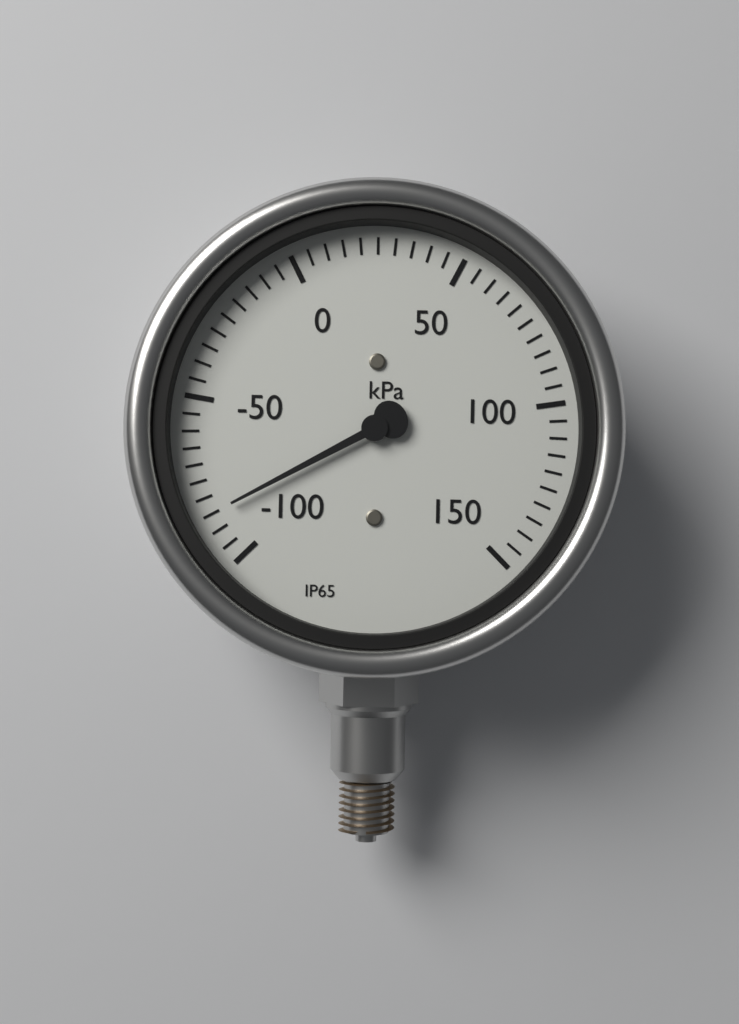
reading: -85 kPa
